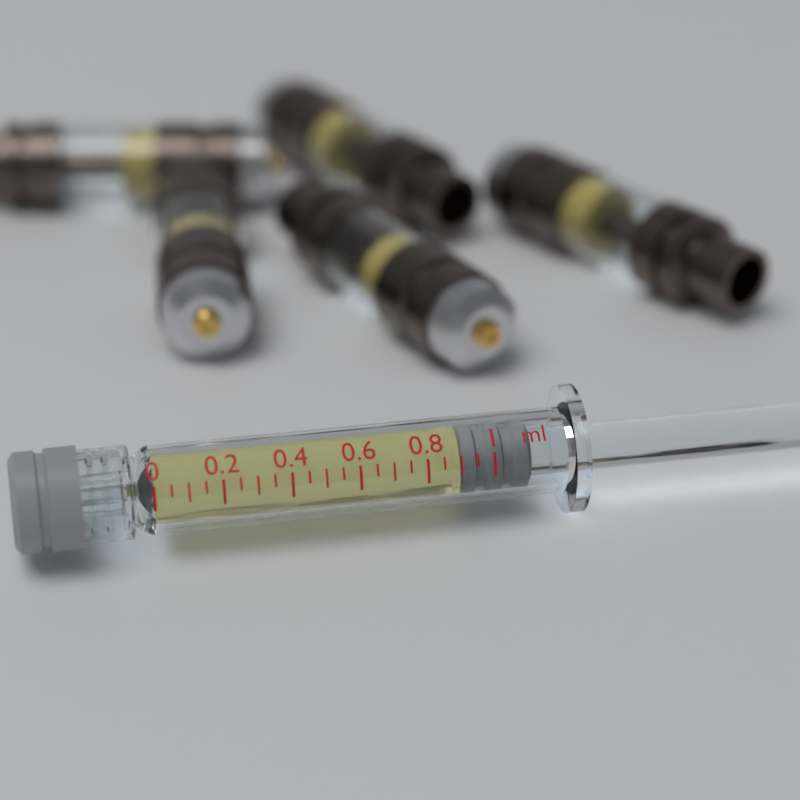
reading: 0.90 ml
